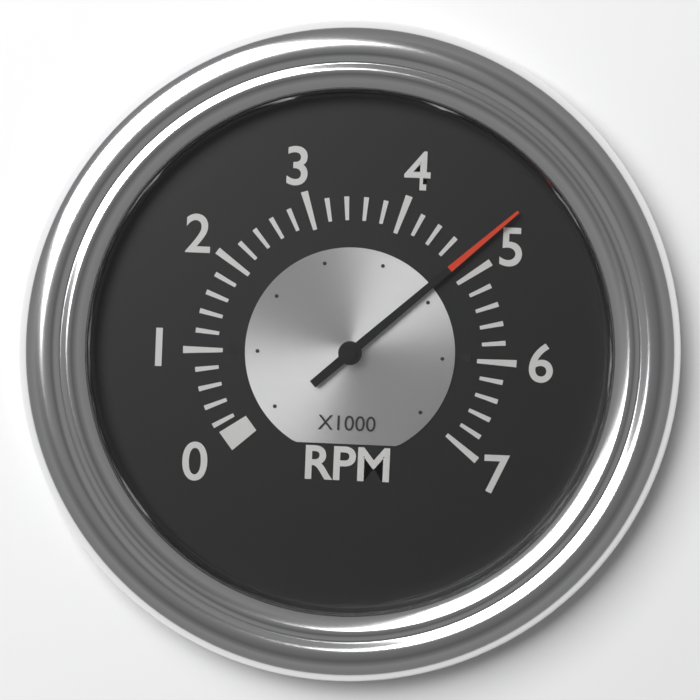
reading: 4.8 x1000 RPM
